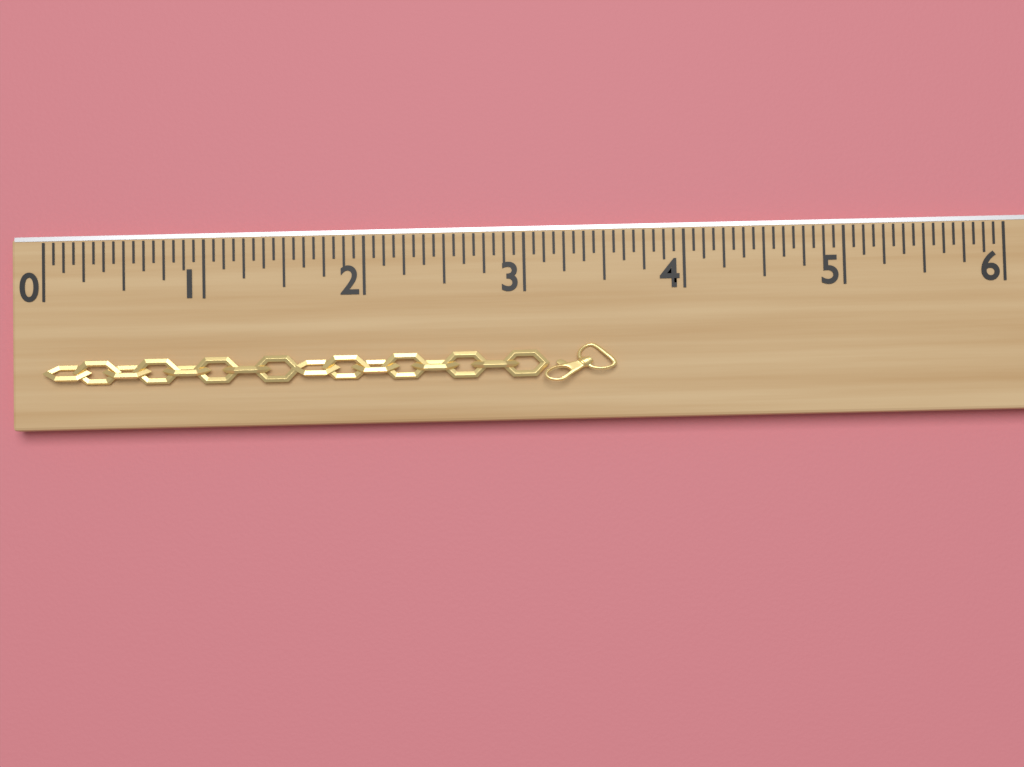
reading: 3.5625 (no unit)
